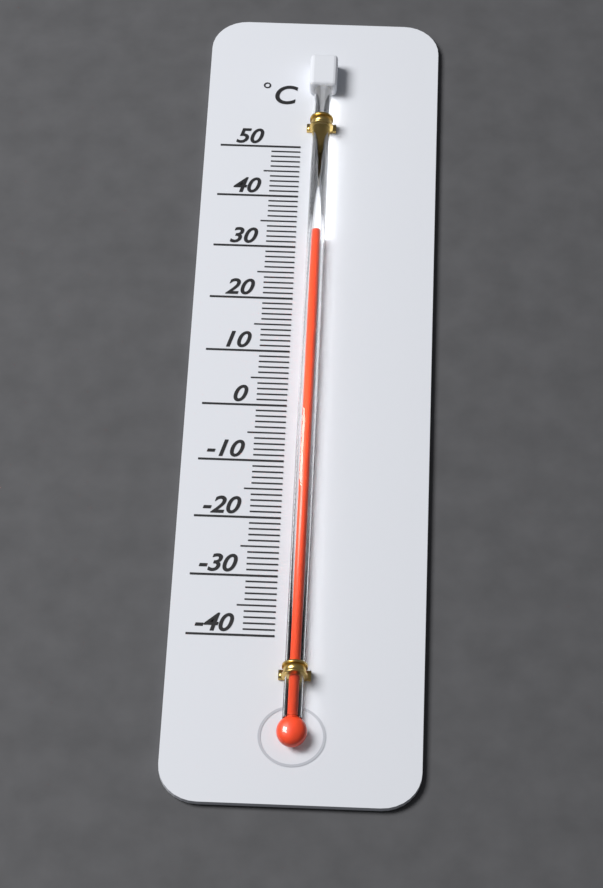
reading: 32 °C
